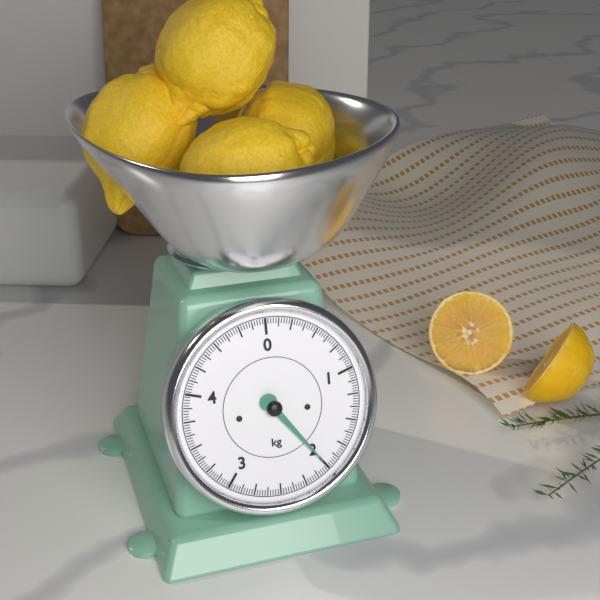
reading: 2.000 kg
